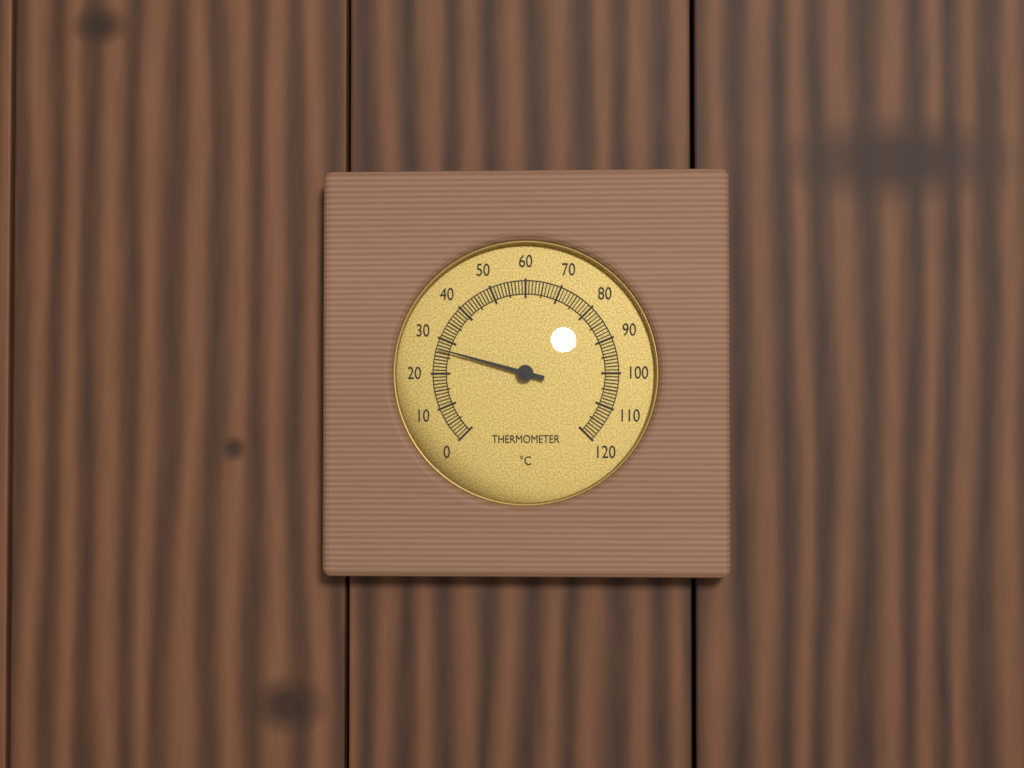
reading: 27 °C
